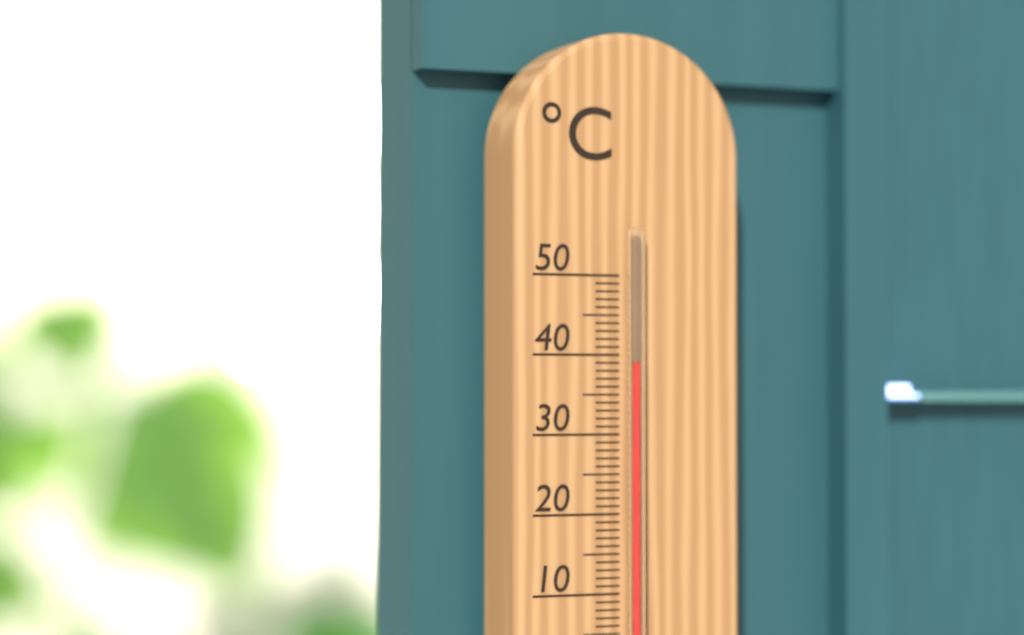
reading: 39 °C
